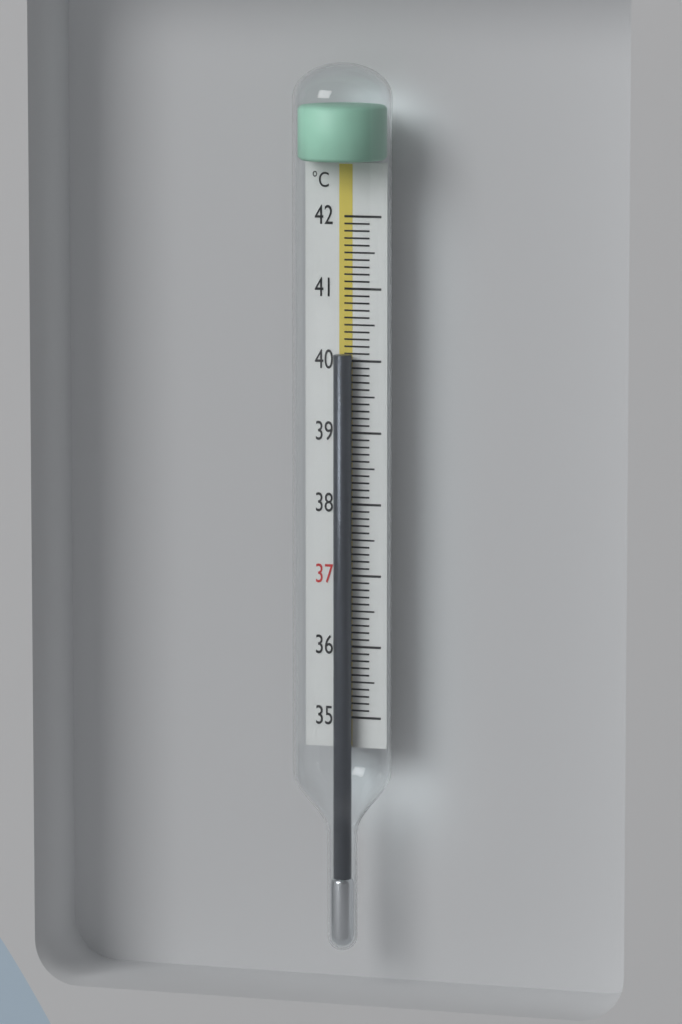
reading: 40.1 °C
